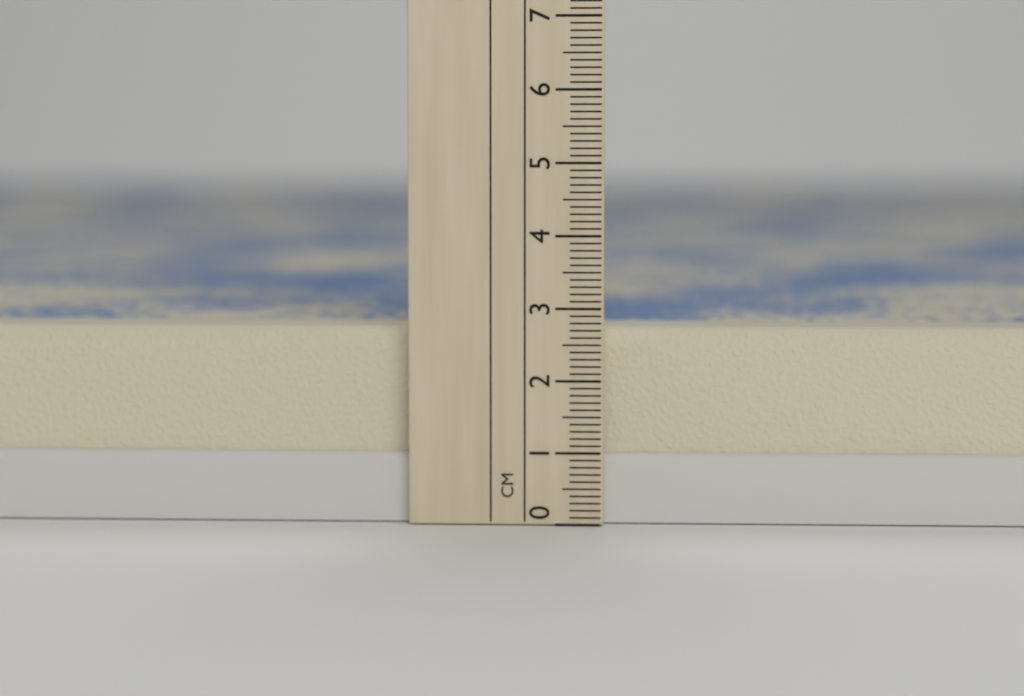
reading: 2.7 cm
